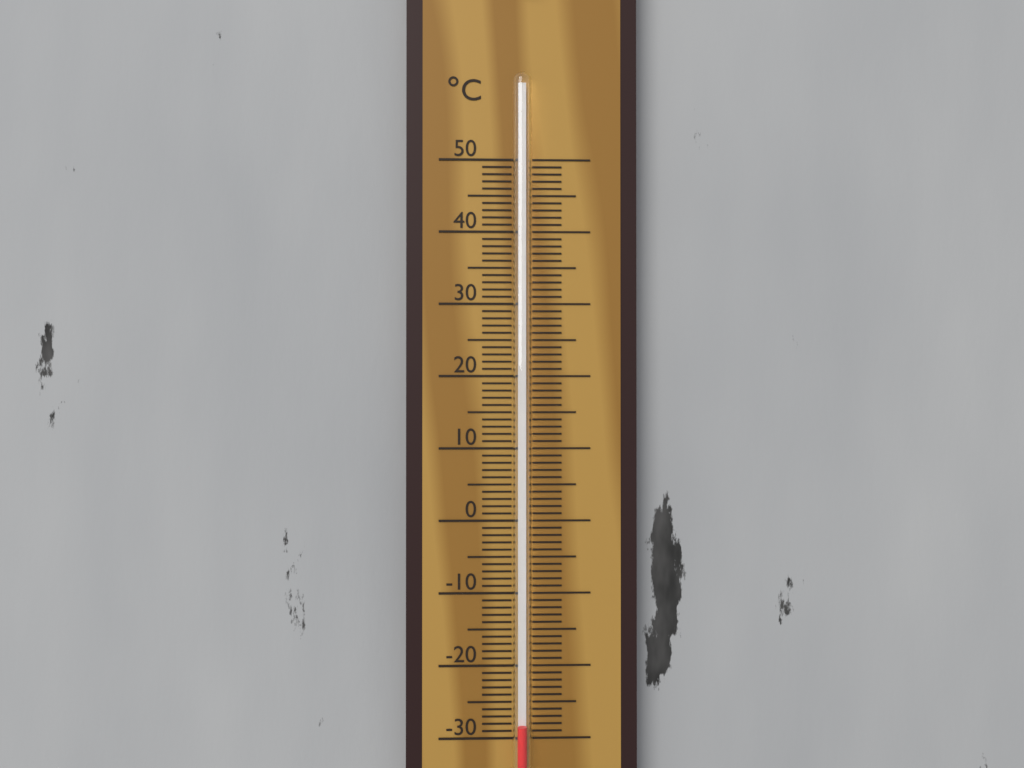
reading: -28 °C
